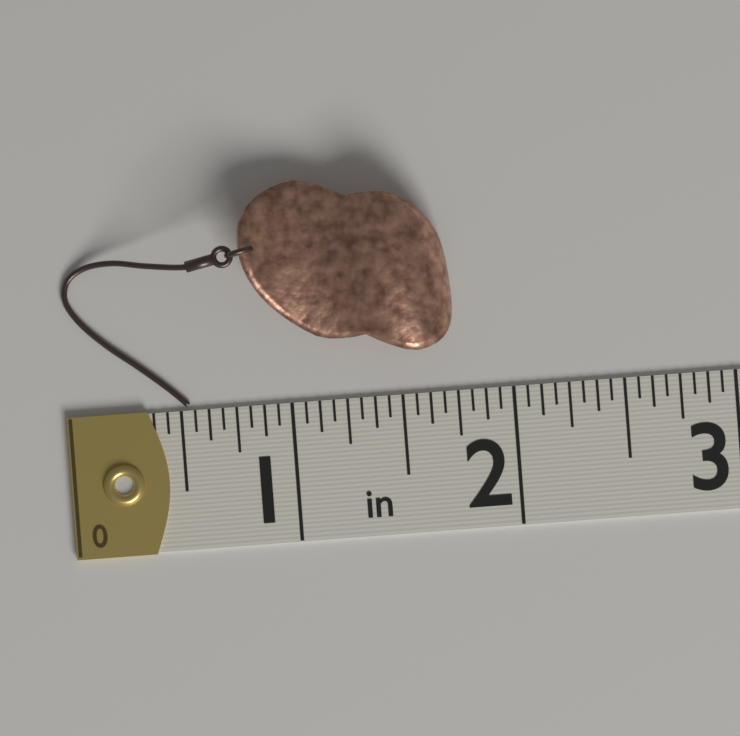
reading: 1.7500 in
